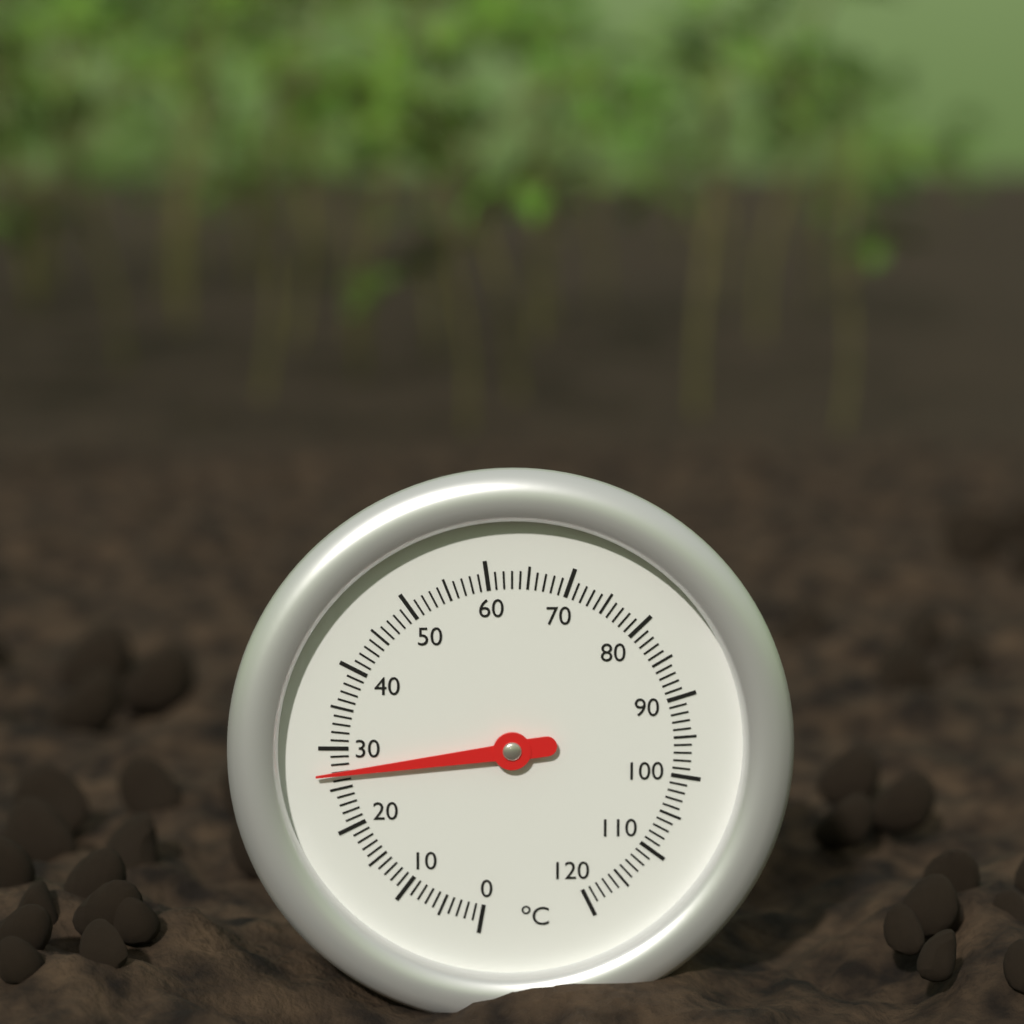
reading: 27 °C
